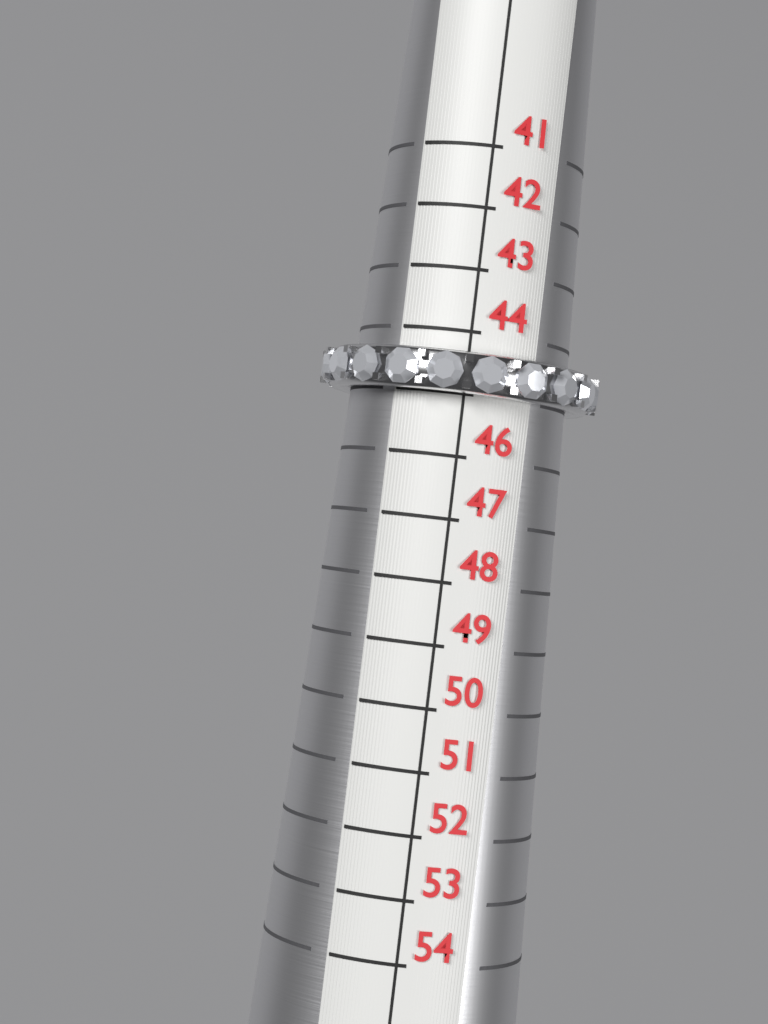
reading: 45 (no unit)
